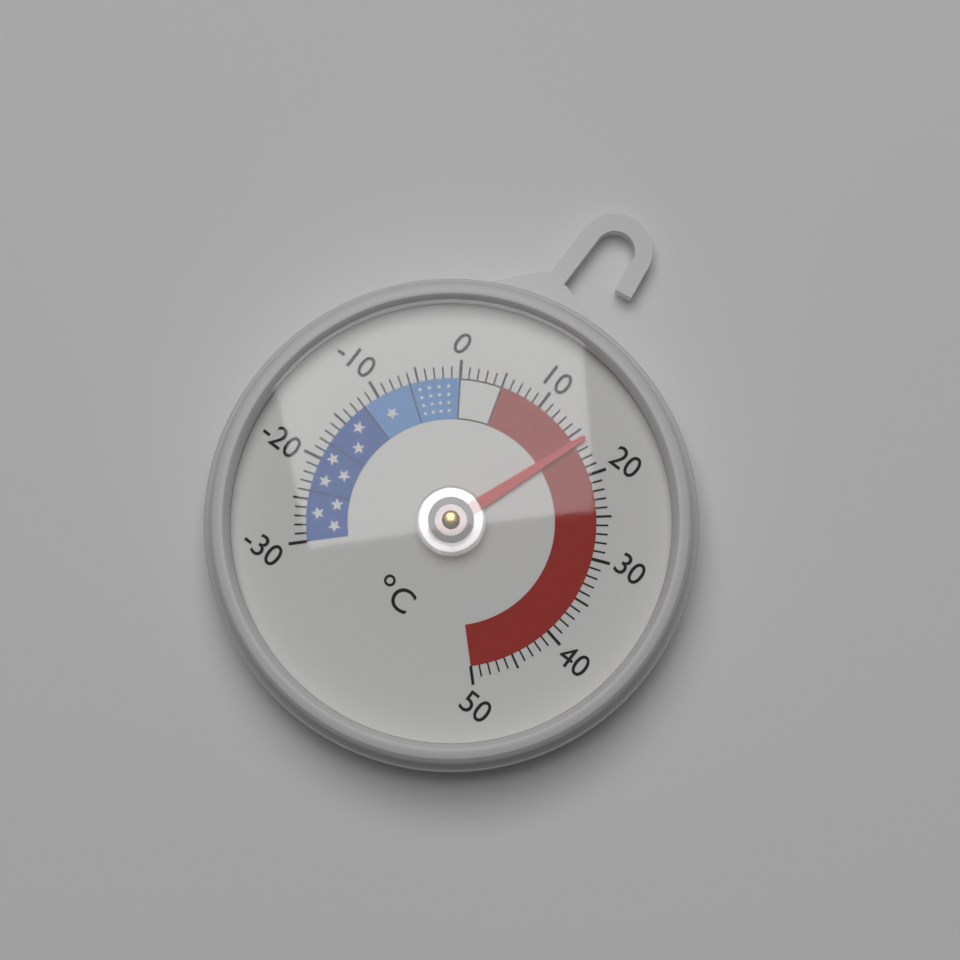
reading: 16 °C
